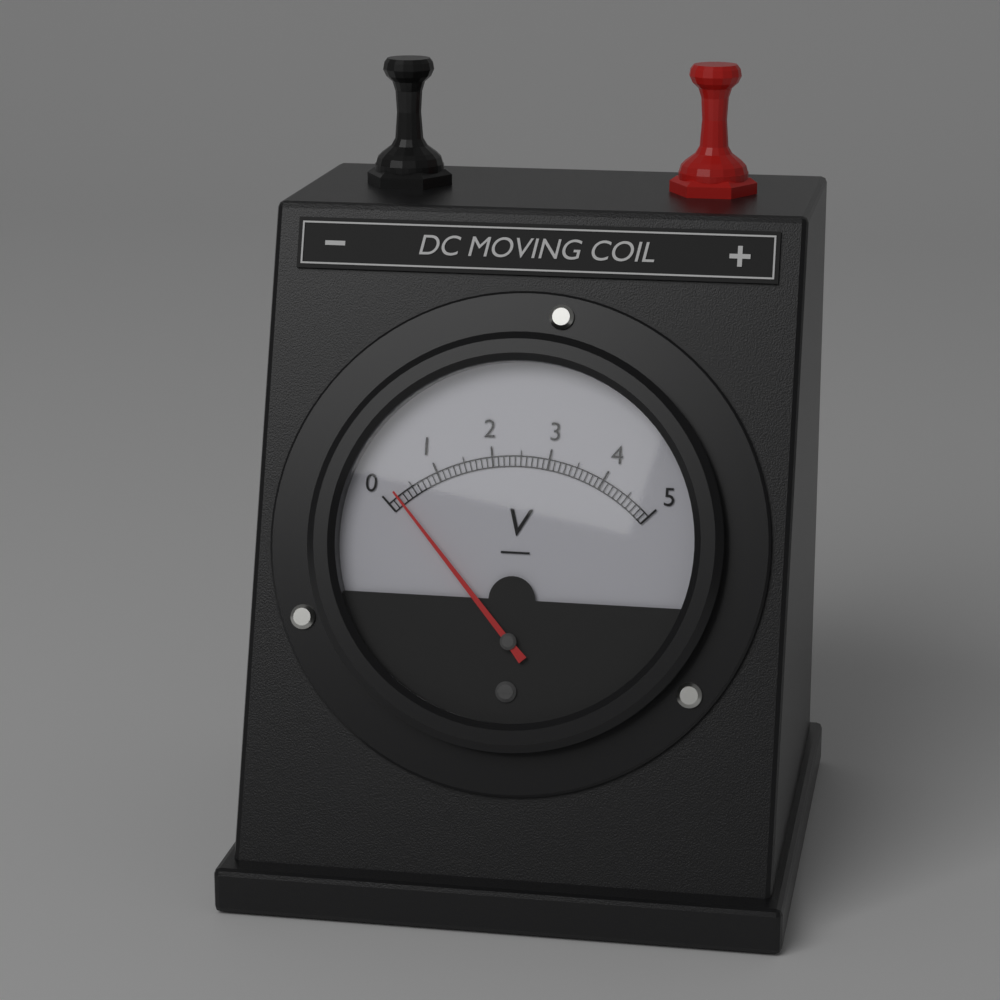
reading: 0.2 V
